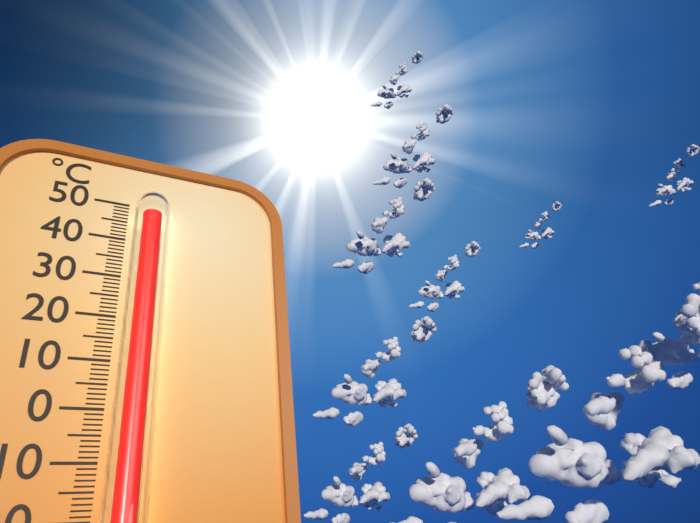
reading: 45 °C
